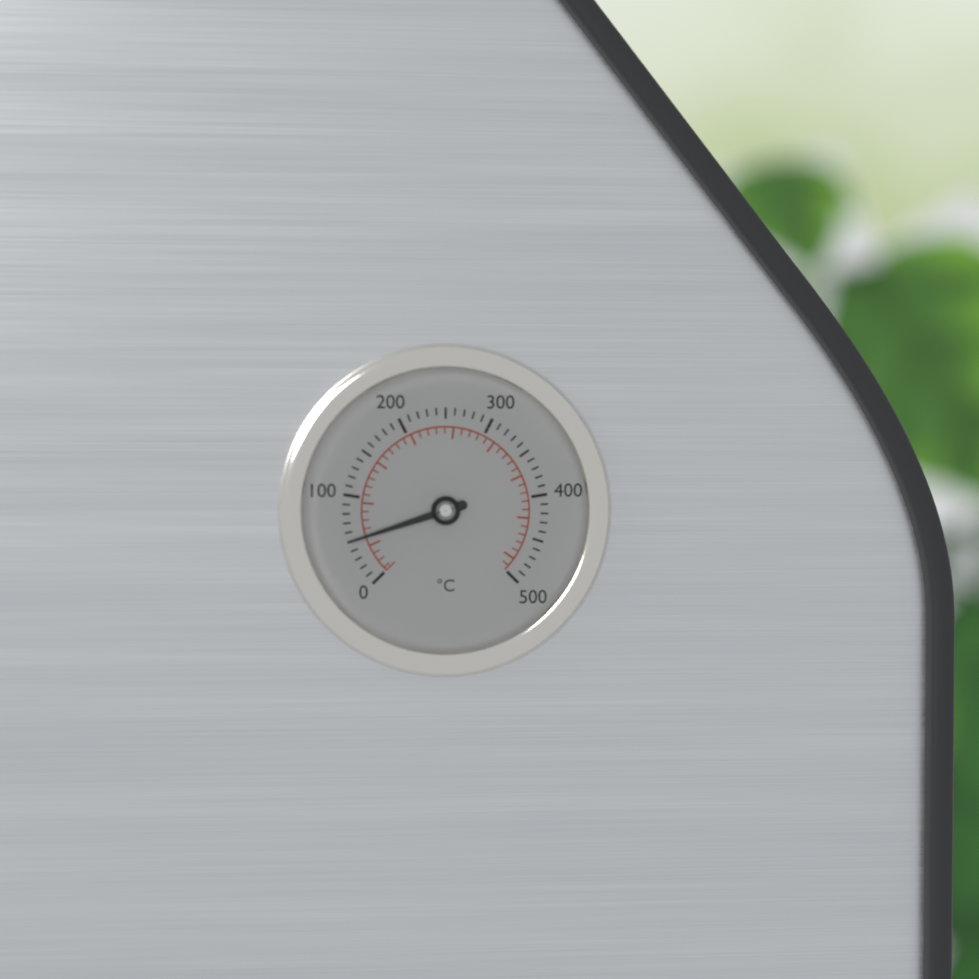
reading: 50 °C
